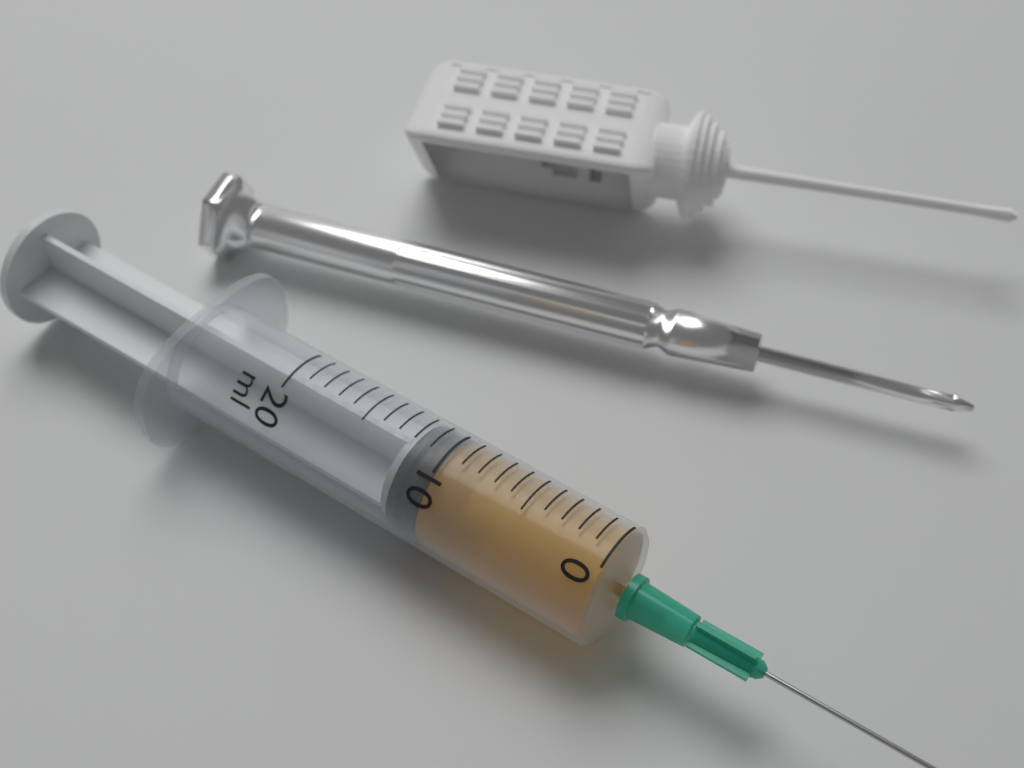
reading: 10 ml
